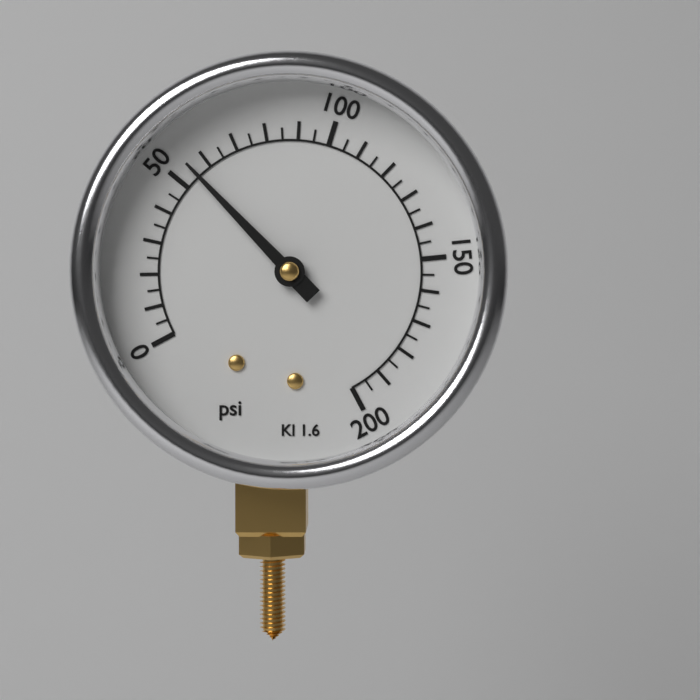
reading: 55 psi
